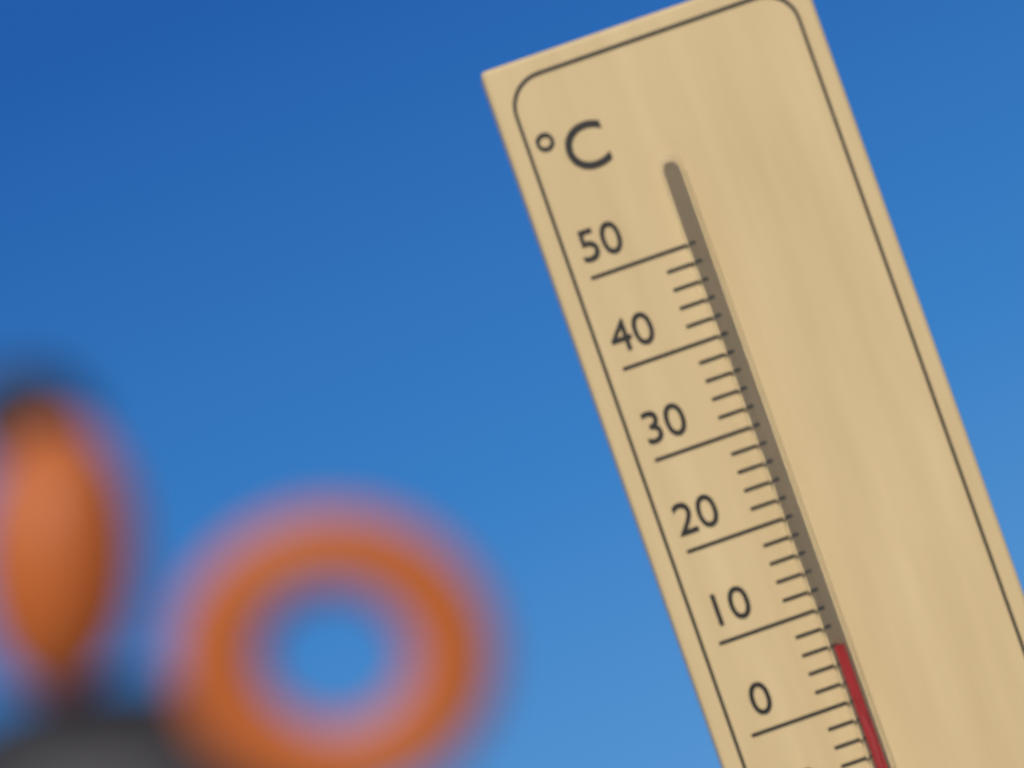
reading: 6 °C
